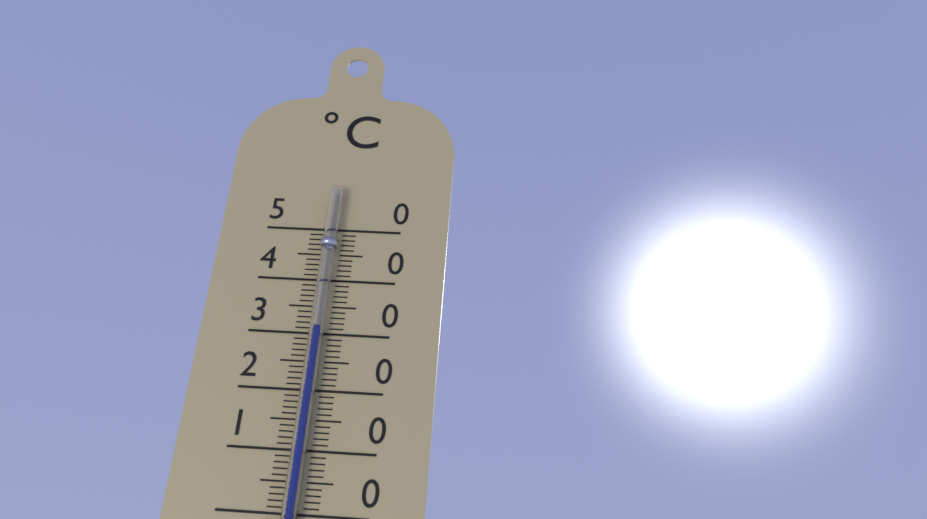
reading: 31 °C
